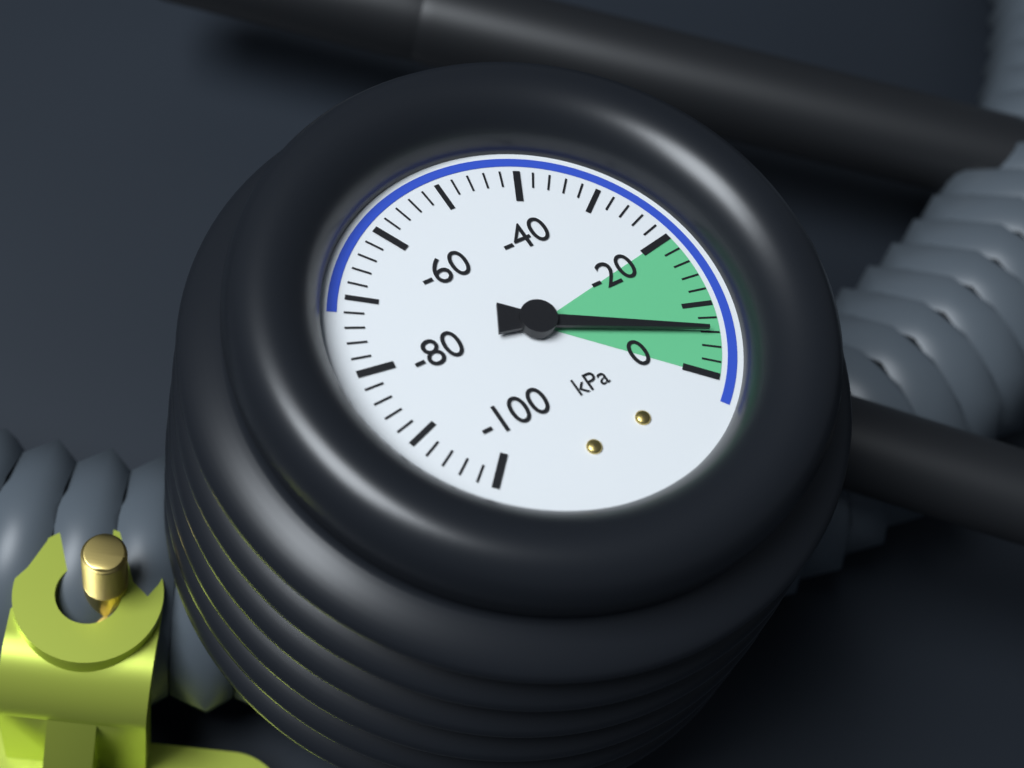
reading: -6 kPa
